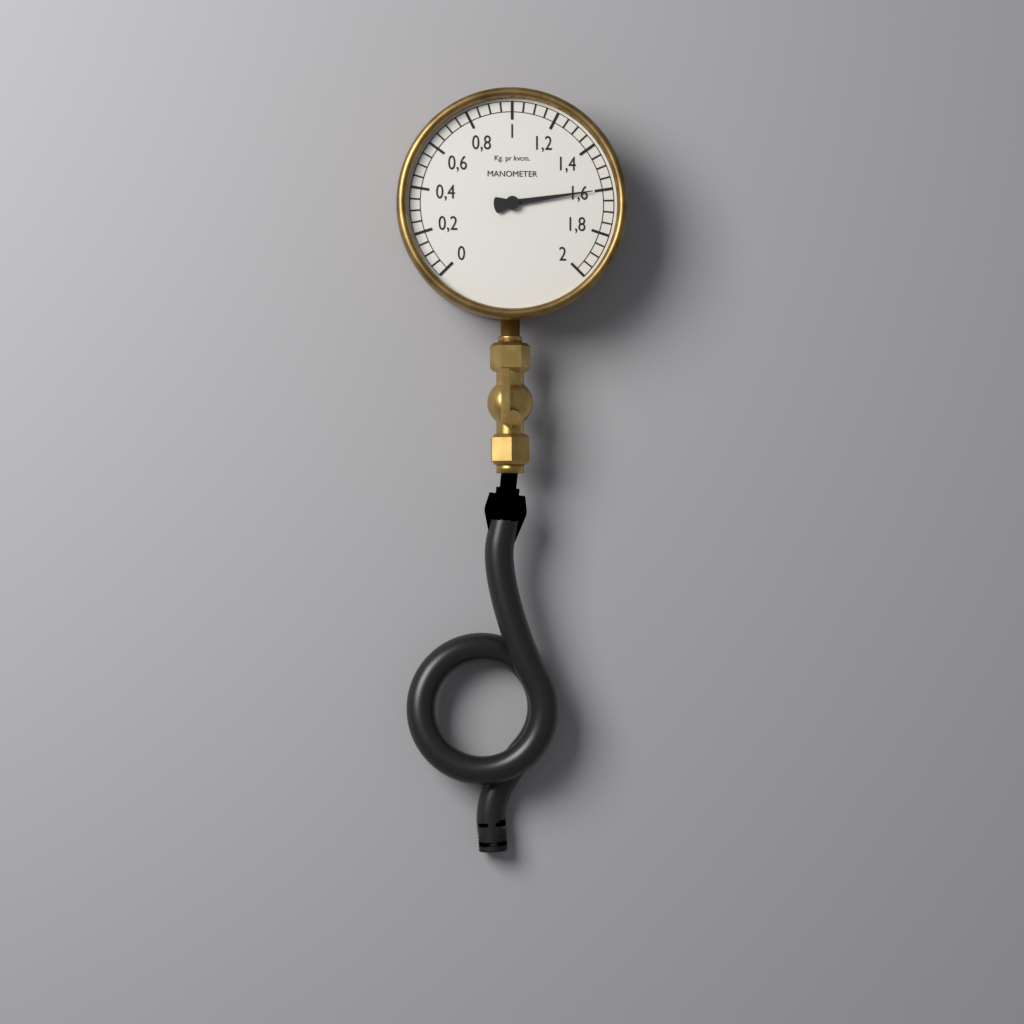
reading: 1.60 kg/cm²
